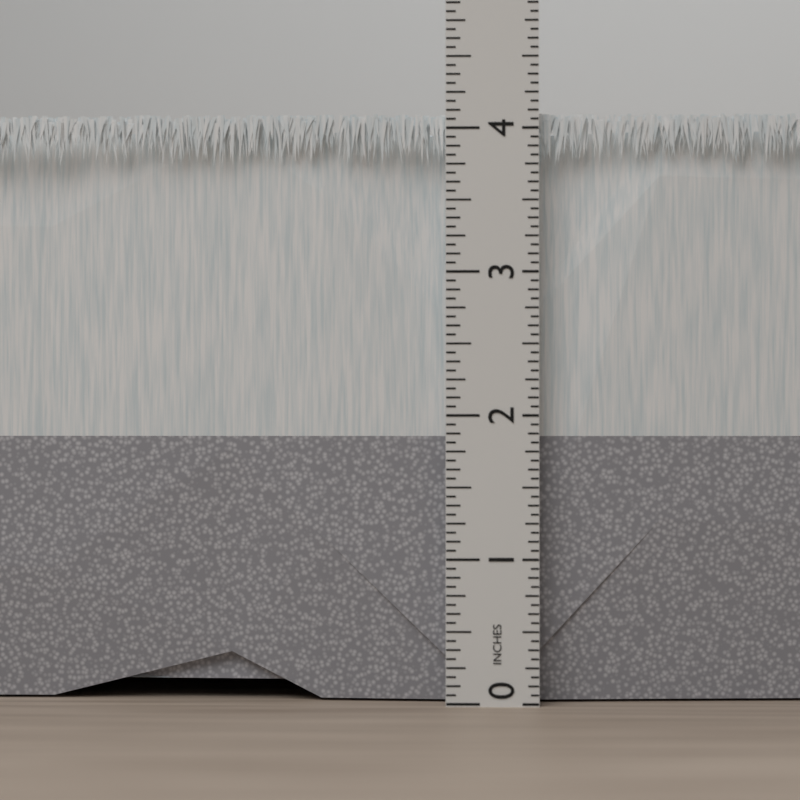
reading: 4.1250 in
